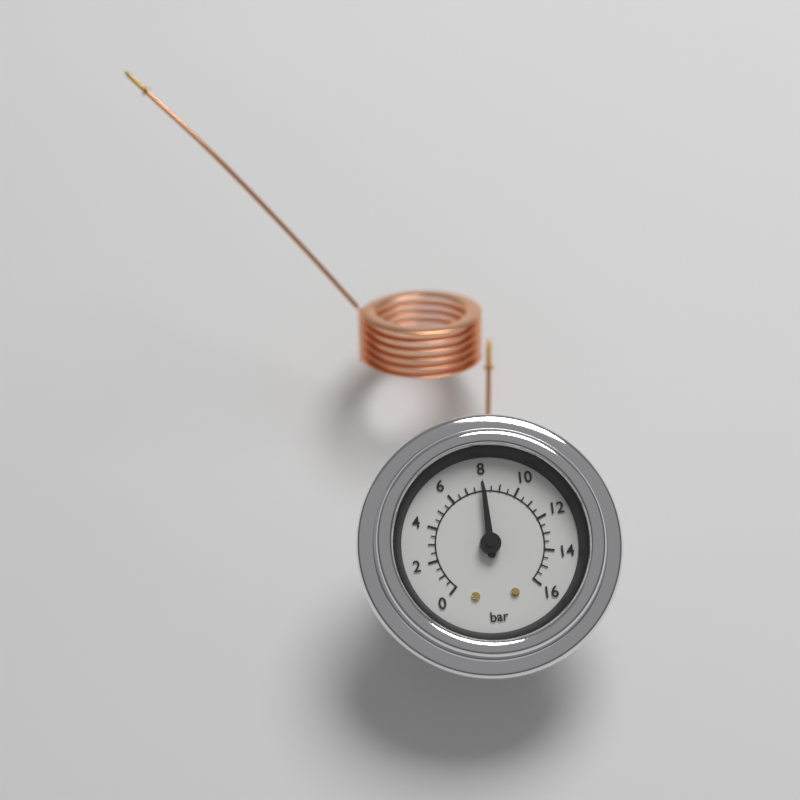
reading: 8.0 bar
